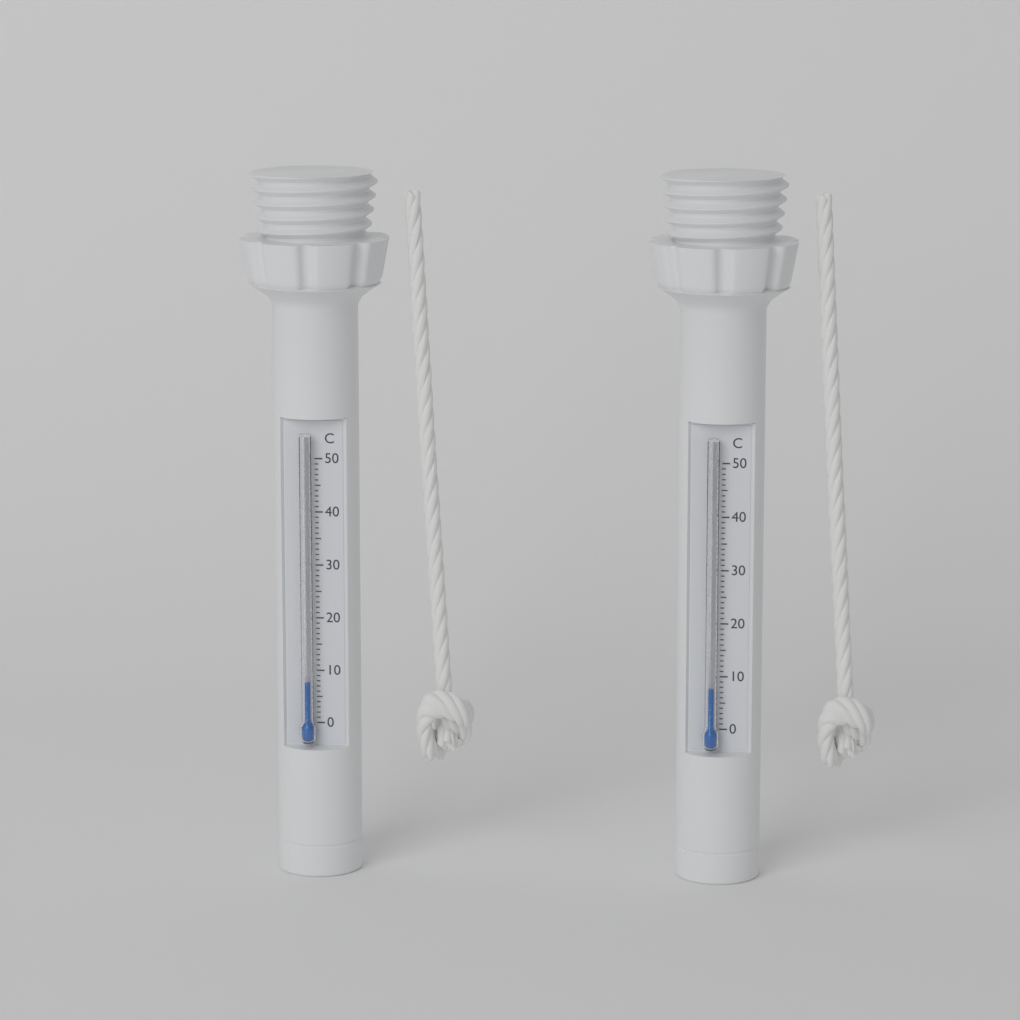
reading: 8 °C
